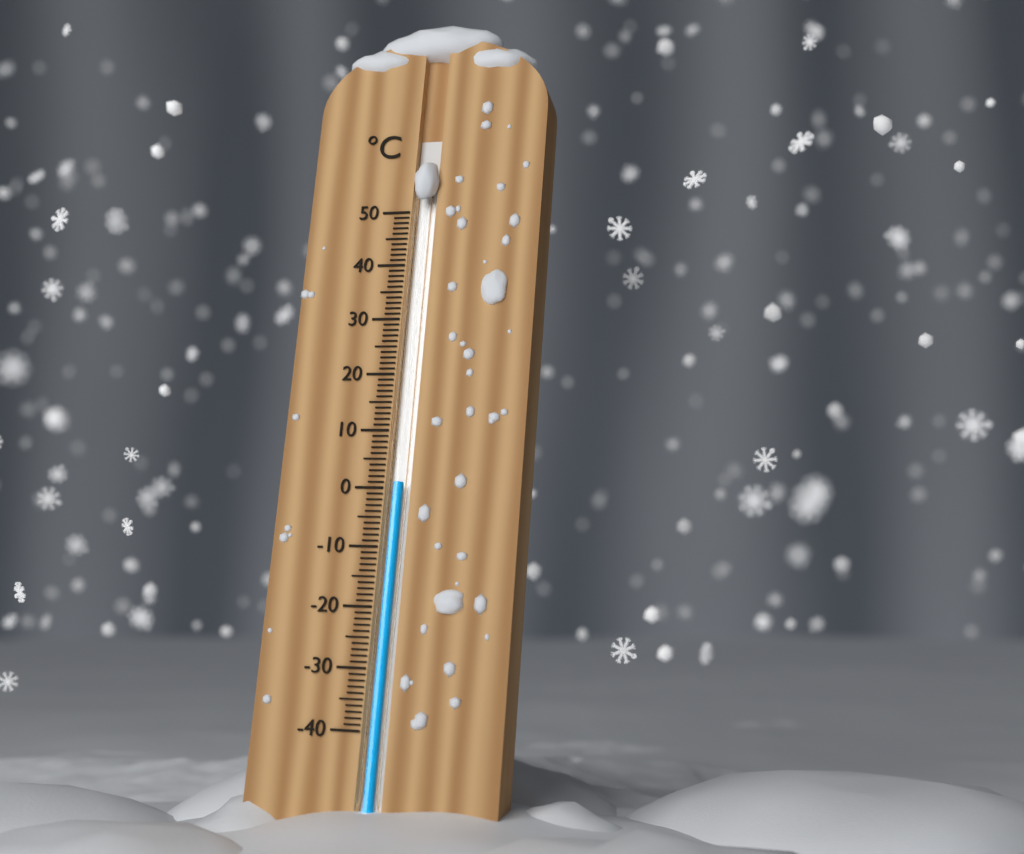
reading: 1 °C
